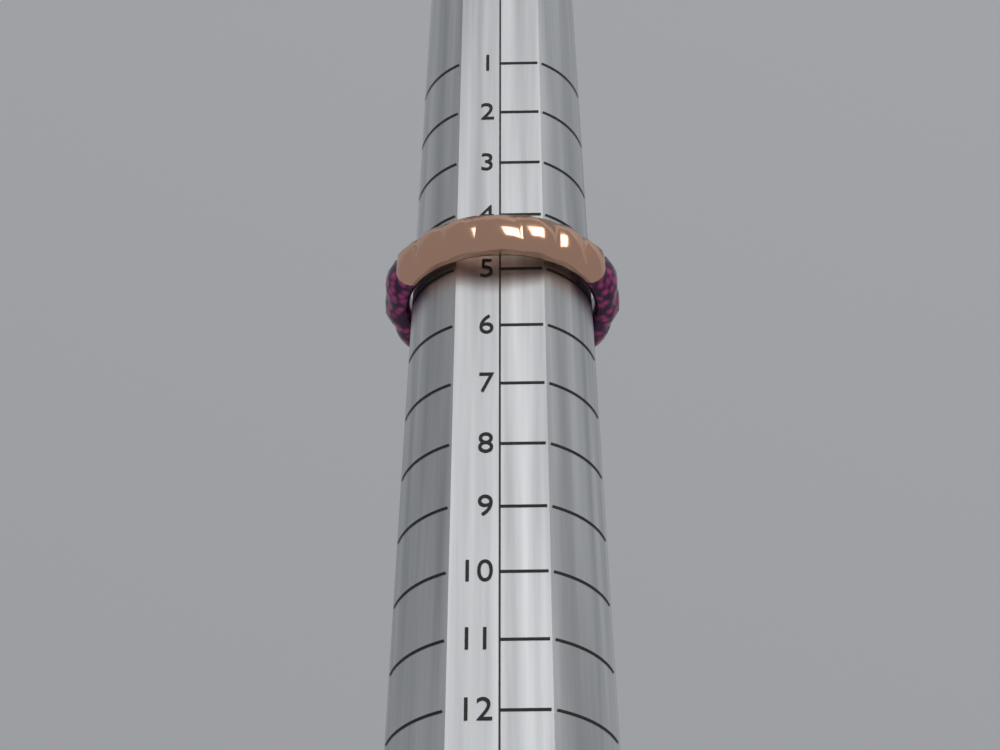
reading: 5 (no unit)
